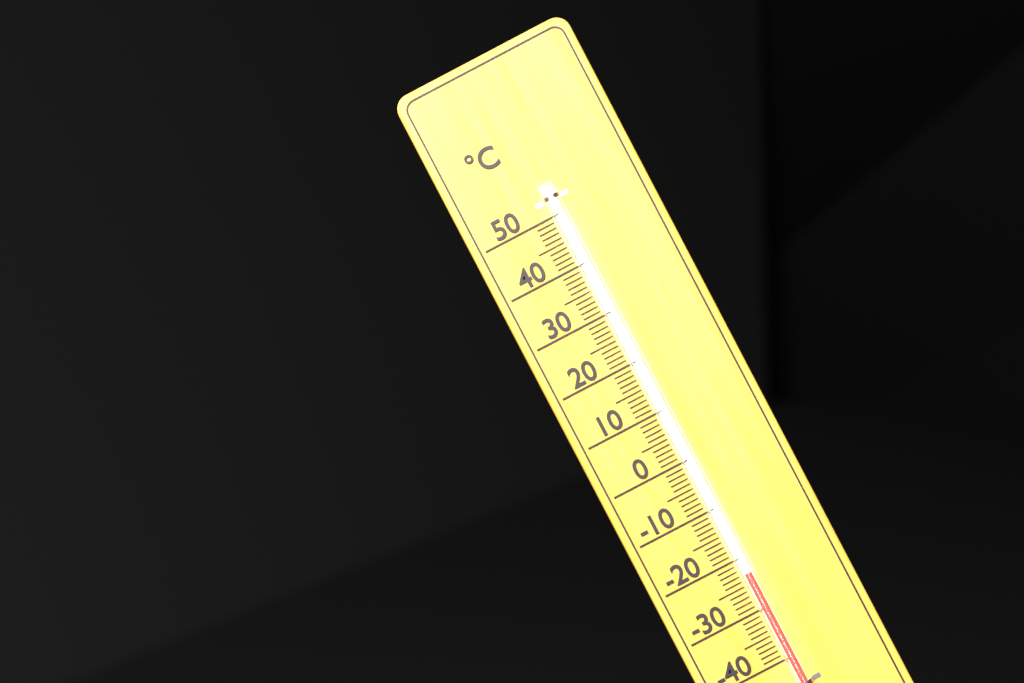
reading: -23 °C
